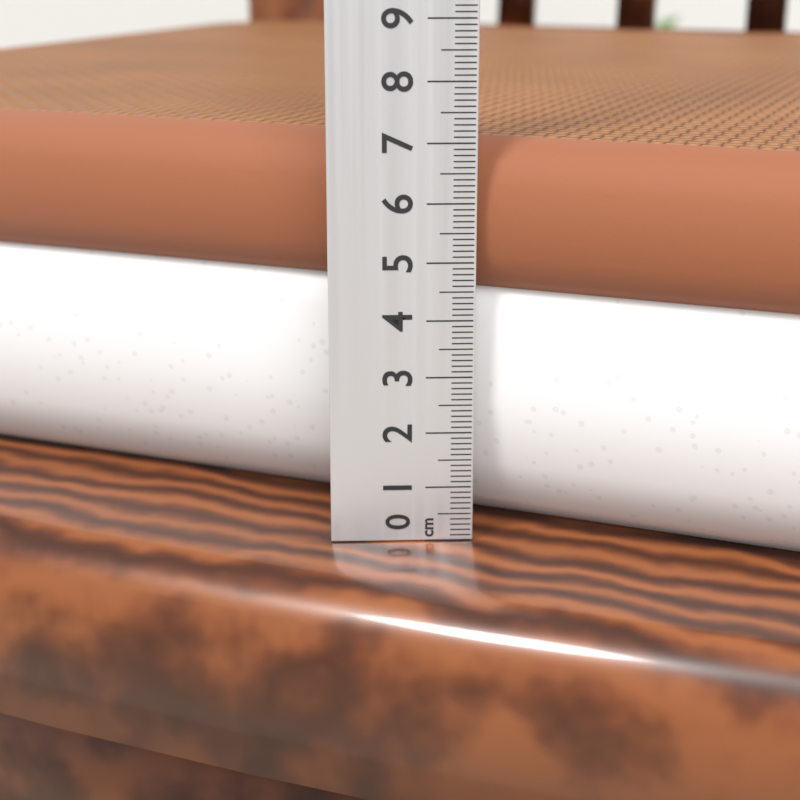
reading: 7.0 cm
